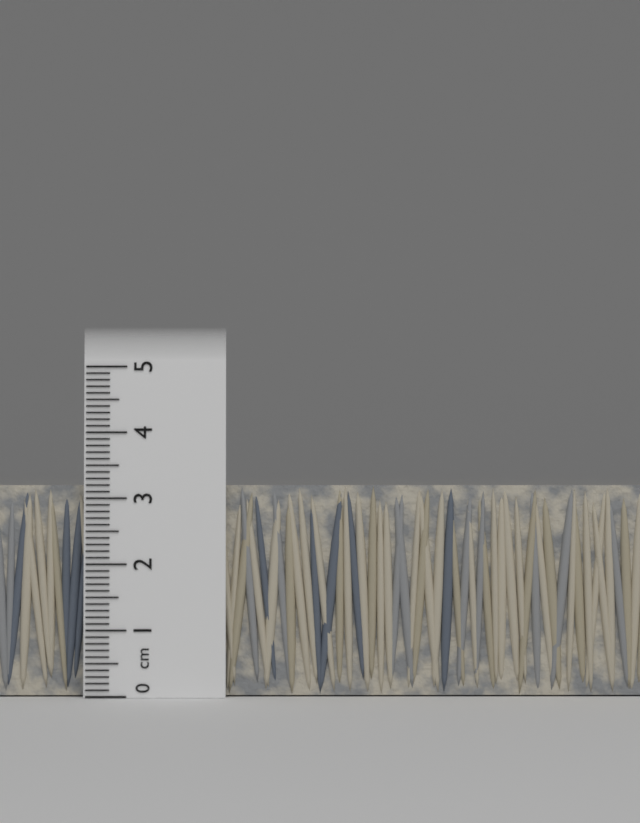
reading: 3.2 cm
